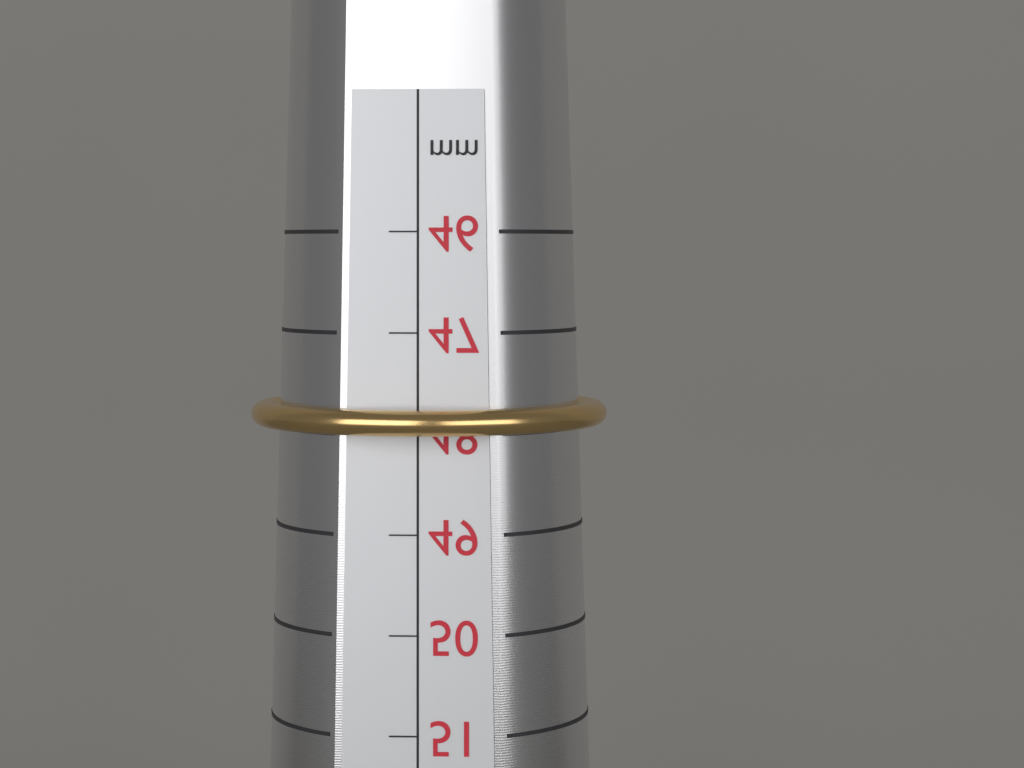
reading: 48 mm
